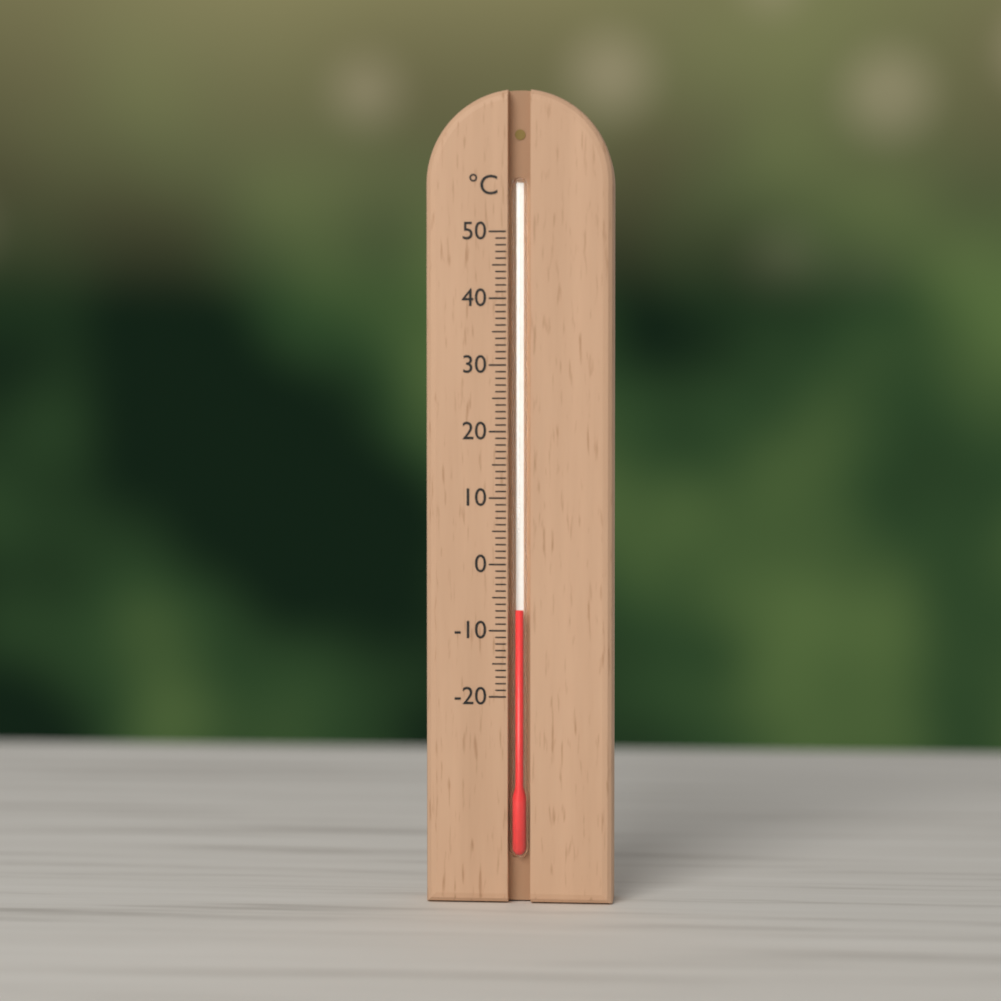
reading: -7 °C
